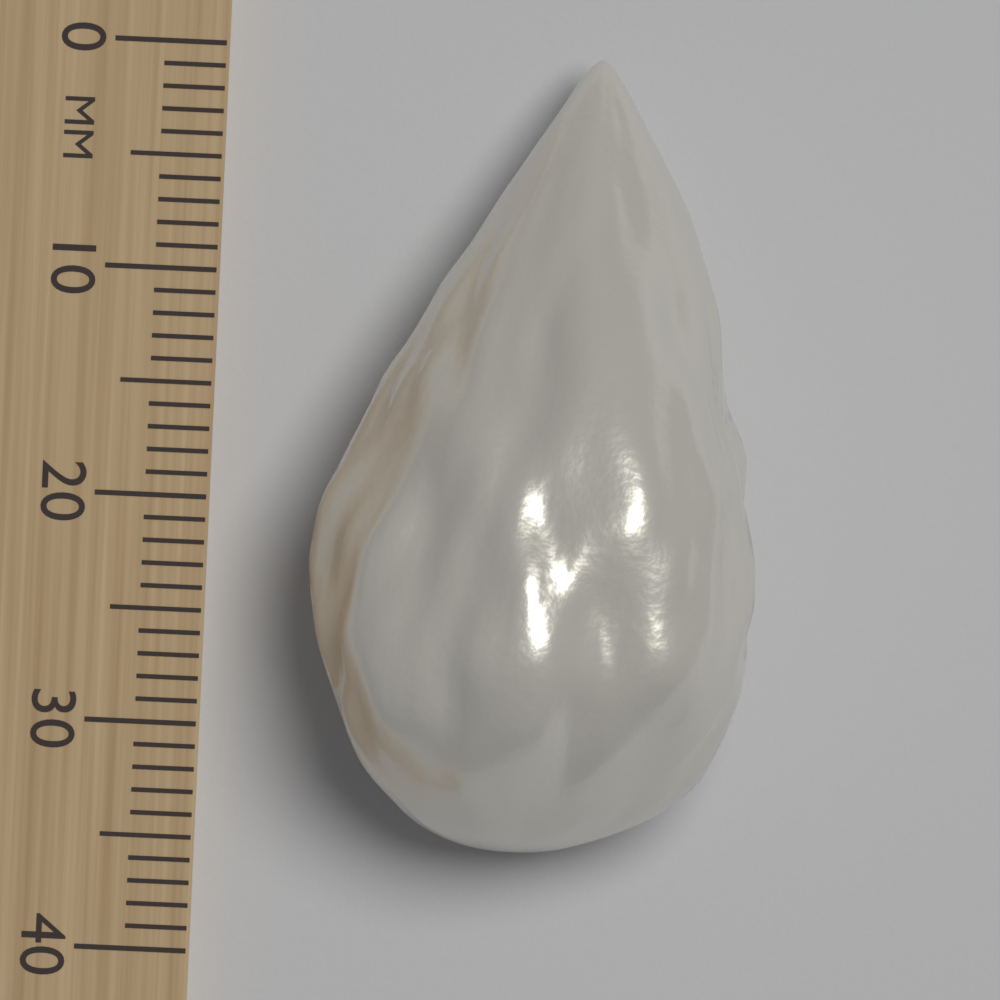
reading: 35 mm
